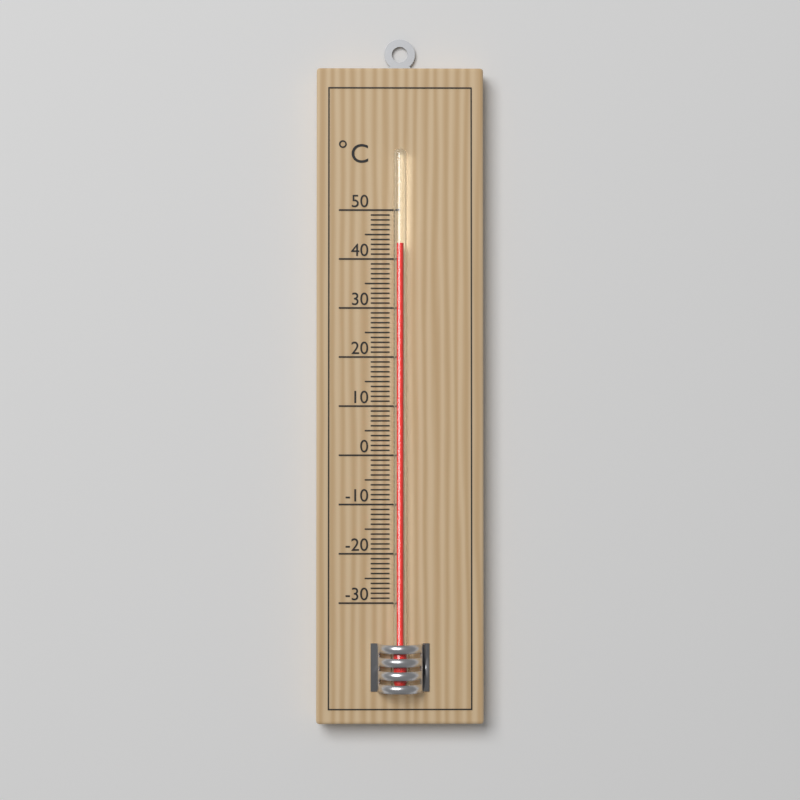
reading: 43 °C
